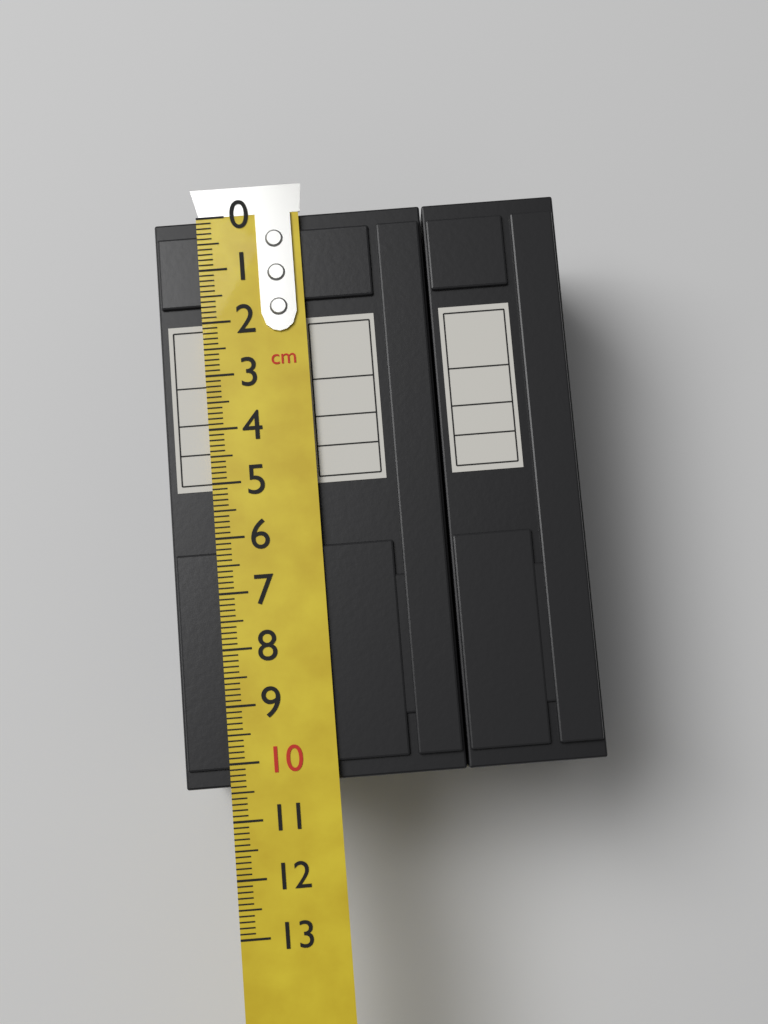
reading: 10.4 cm
